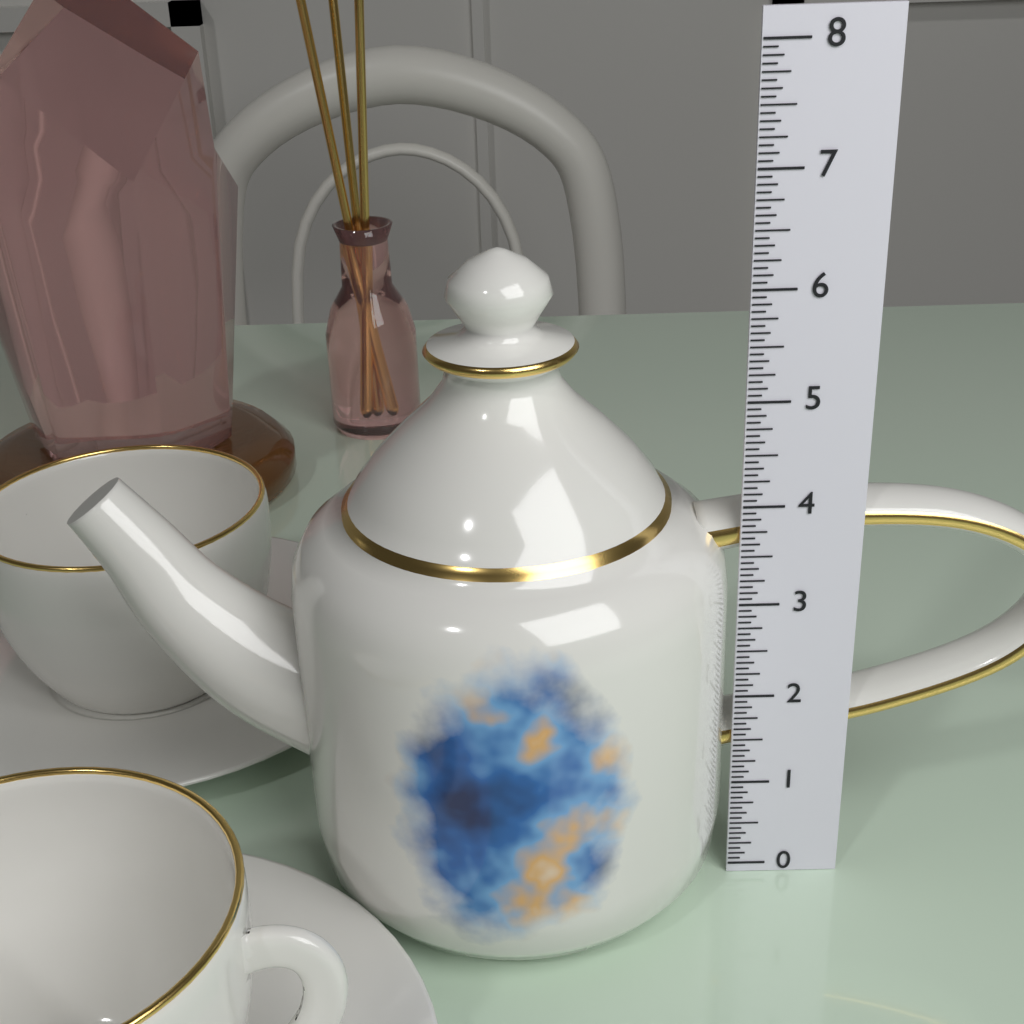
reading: 6.3125 (no unit)
